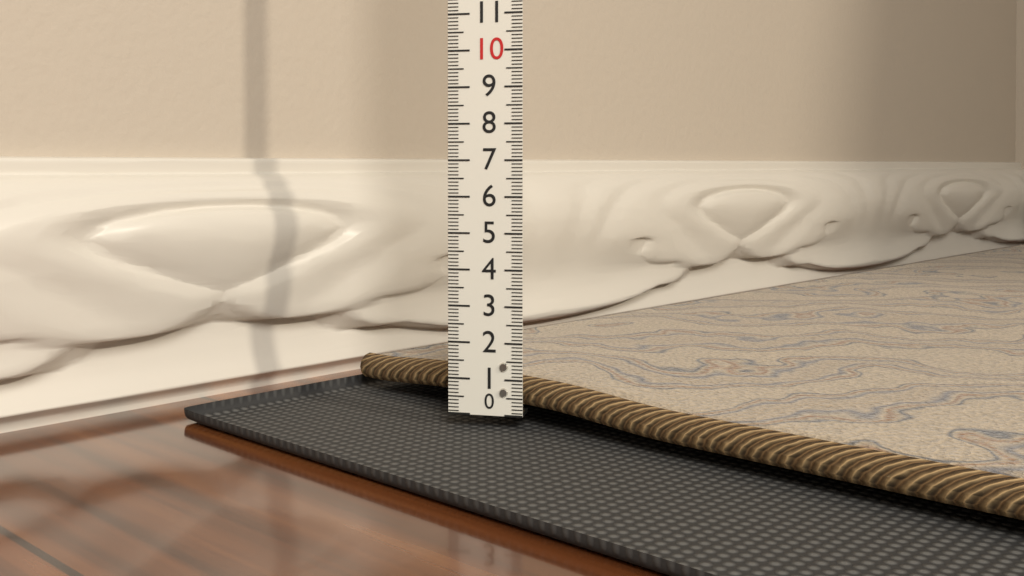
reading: 1.0 (no unit)
